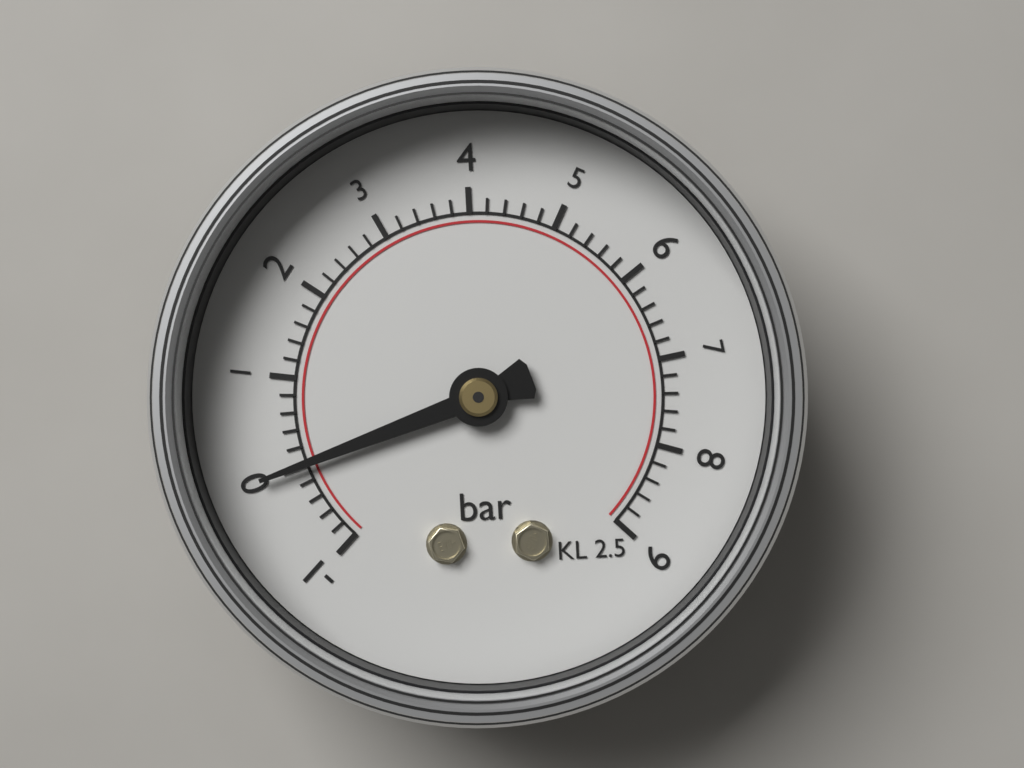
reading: 0.0 bar
